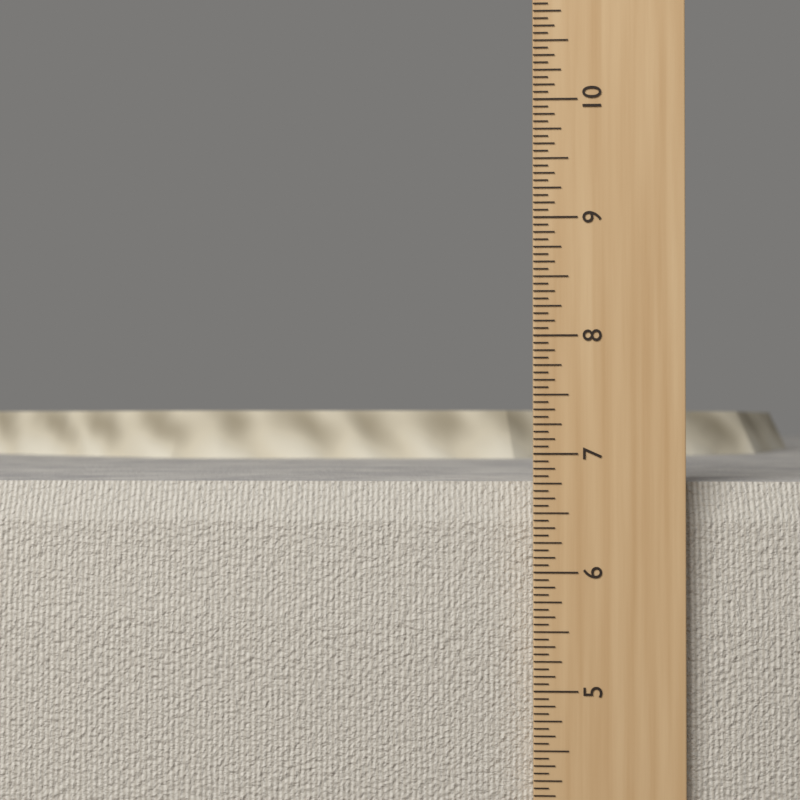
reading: 6.7500 in
